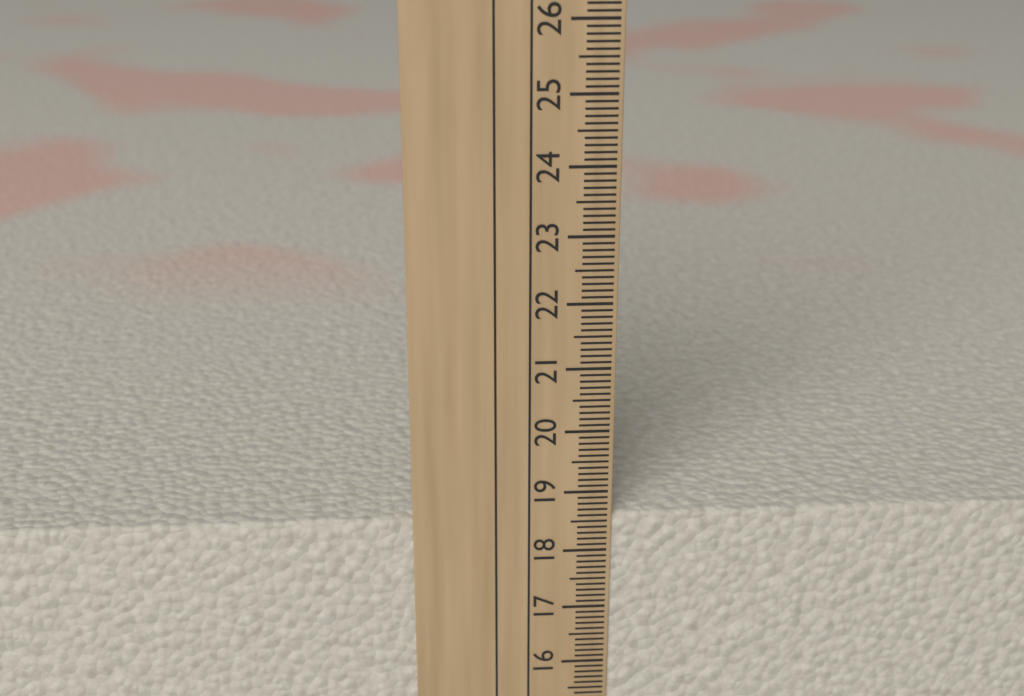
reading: 18.6 cm
